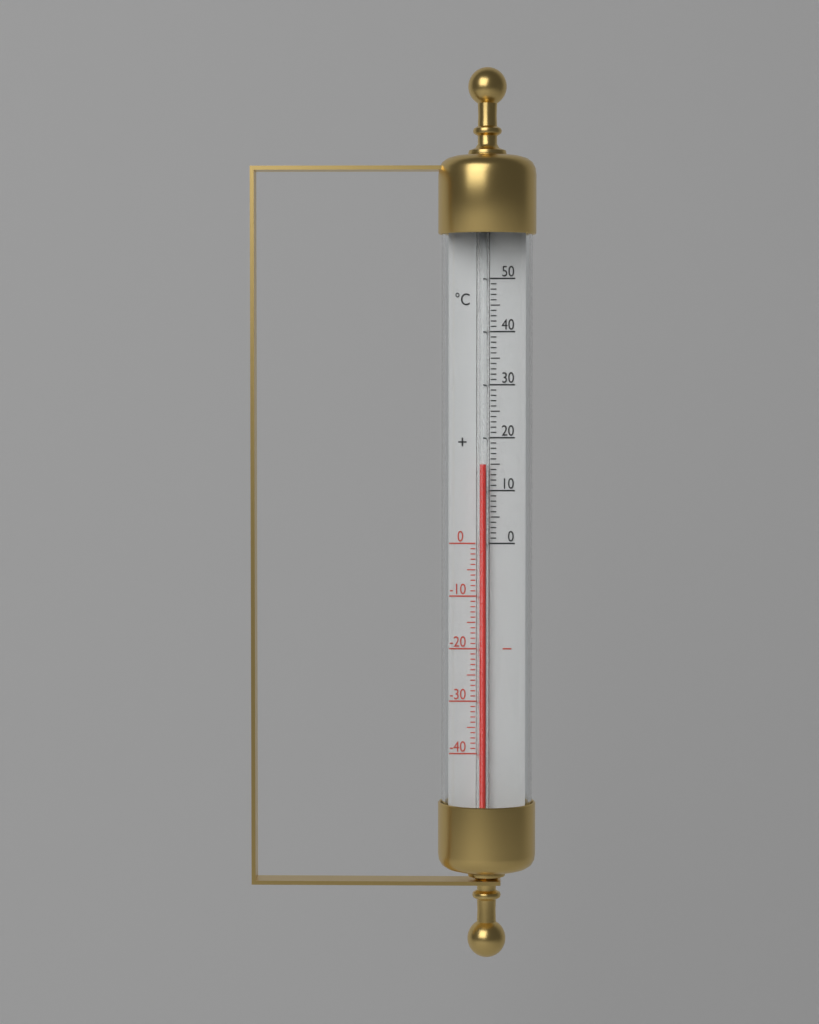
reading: 15 °C
